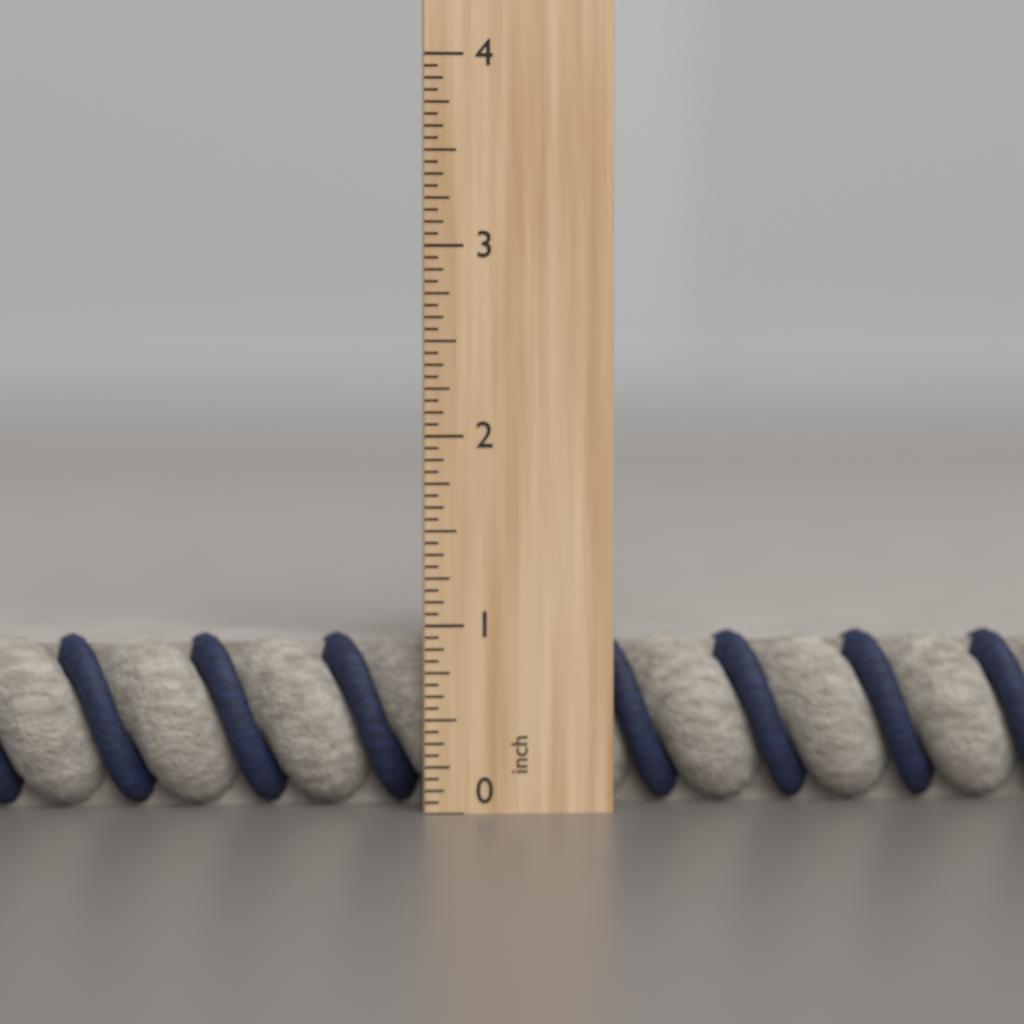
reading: 0.9375 inch
